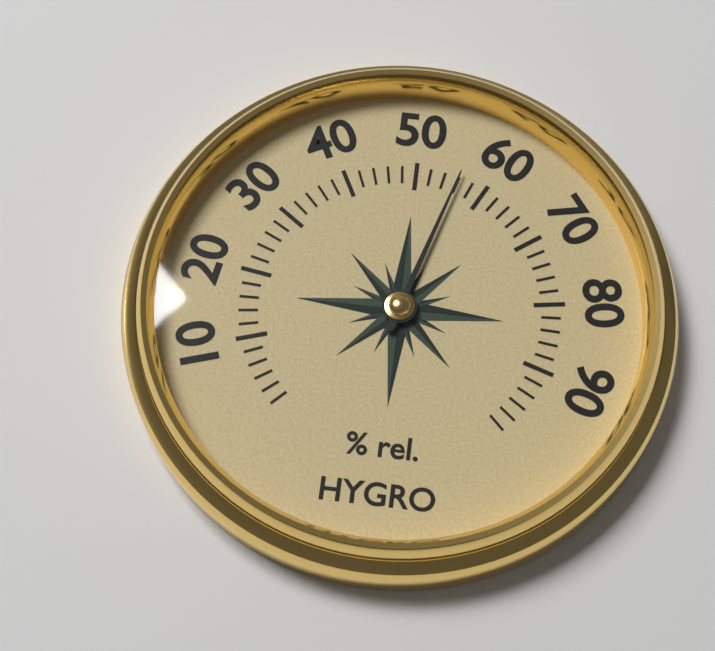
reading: 56 % rel.
